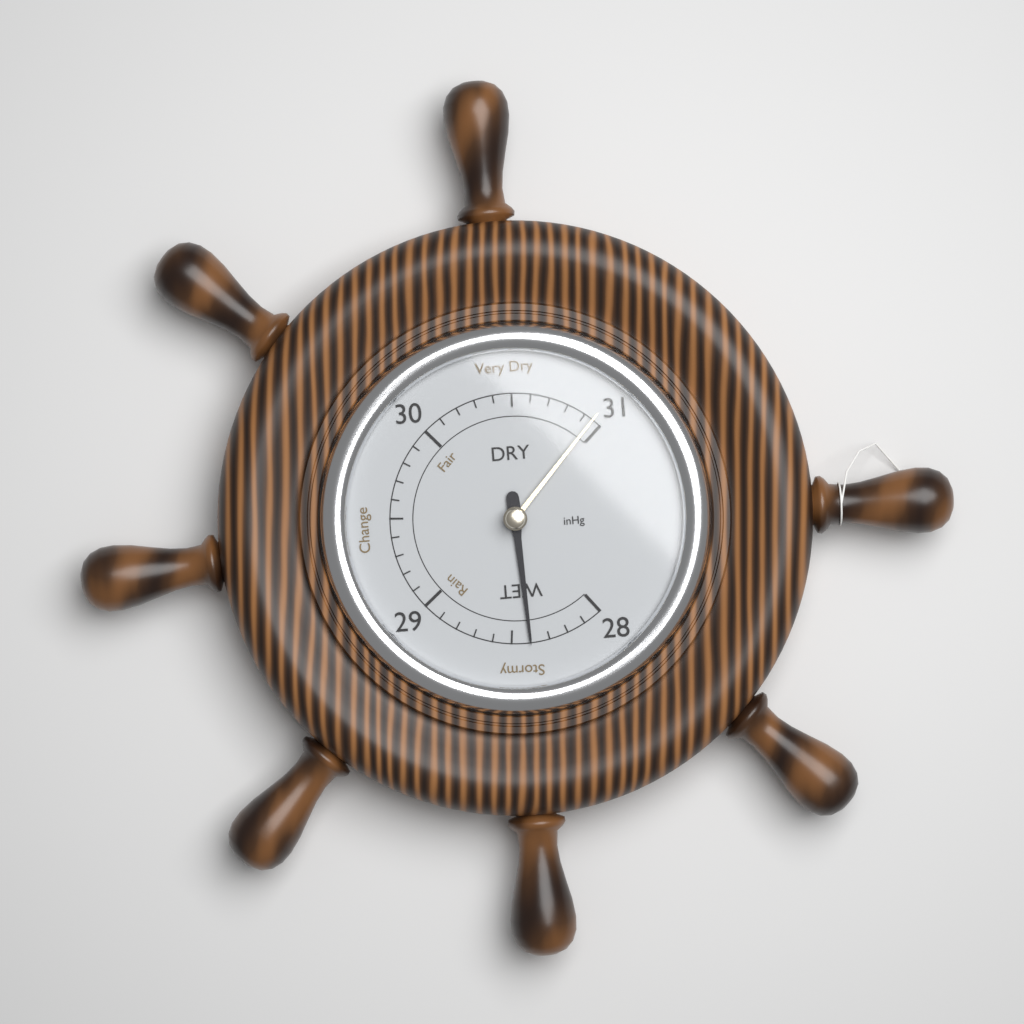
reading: 28.4 inHg
